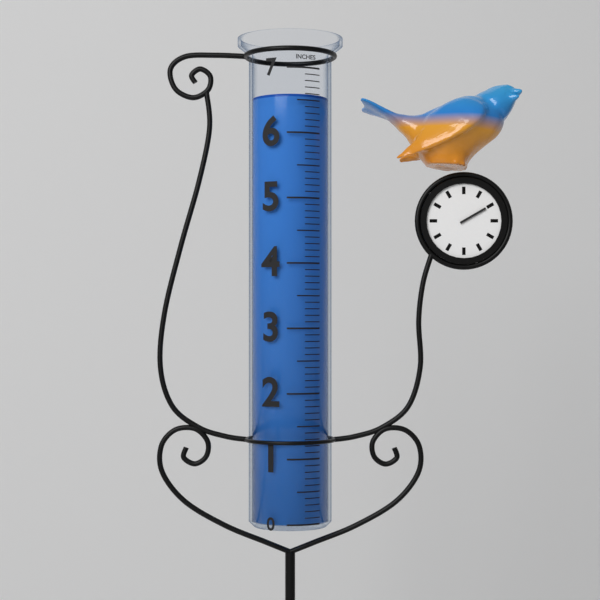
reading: 6.6 in
